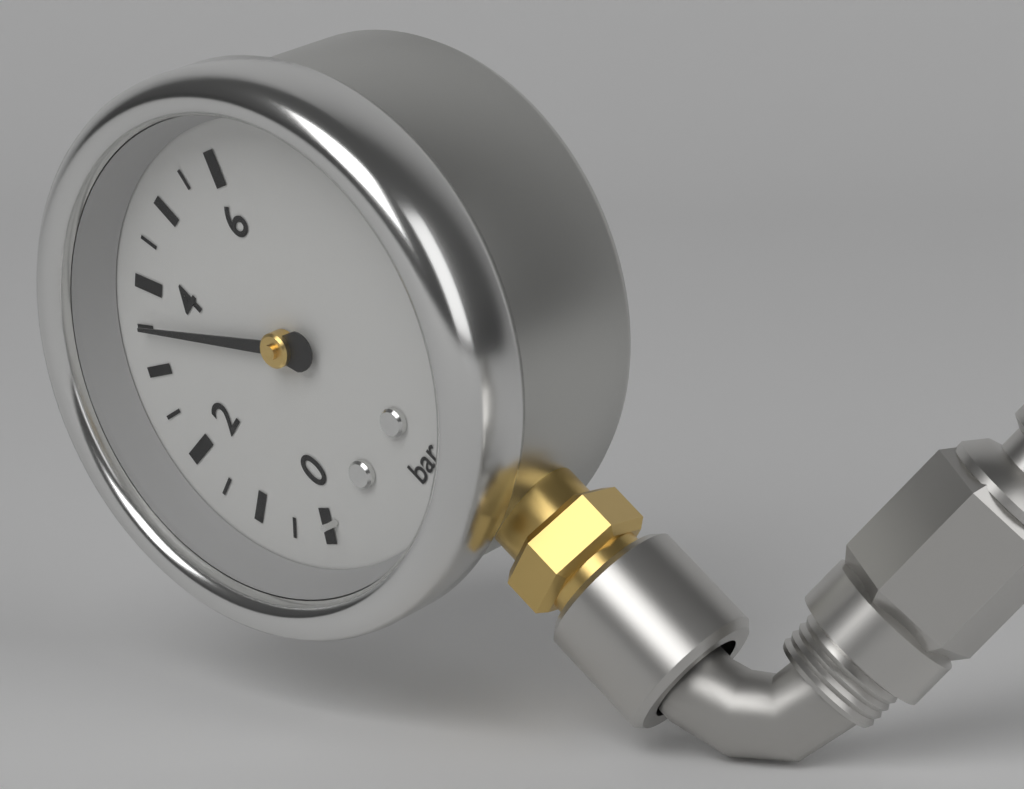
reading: 3.5 bar
